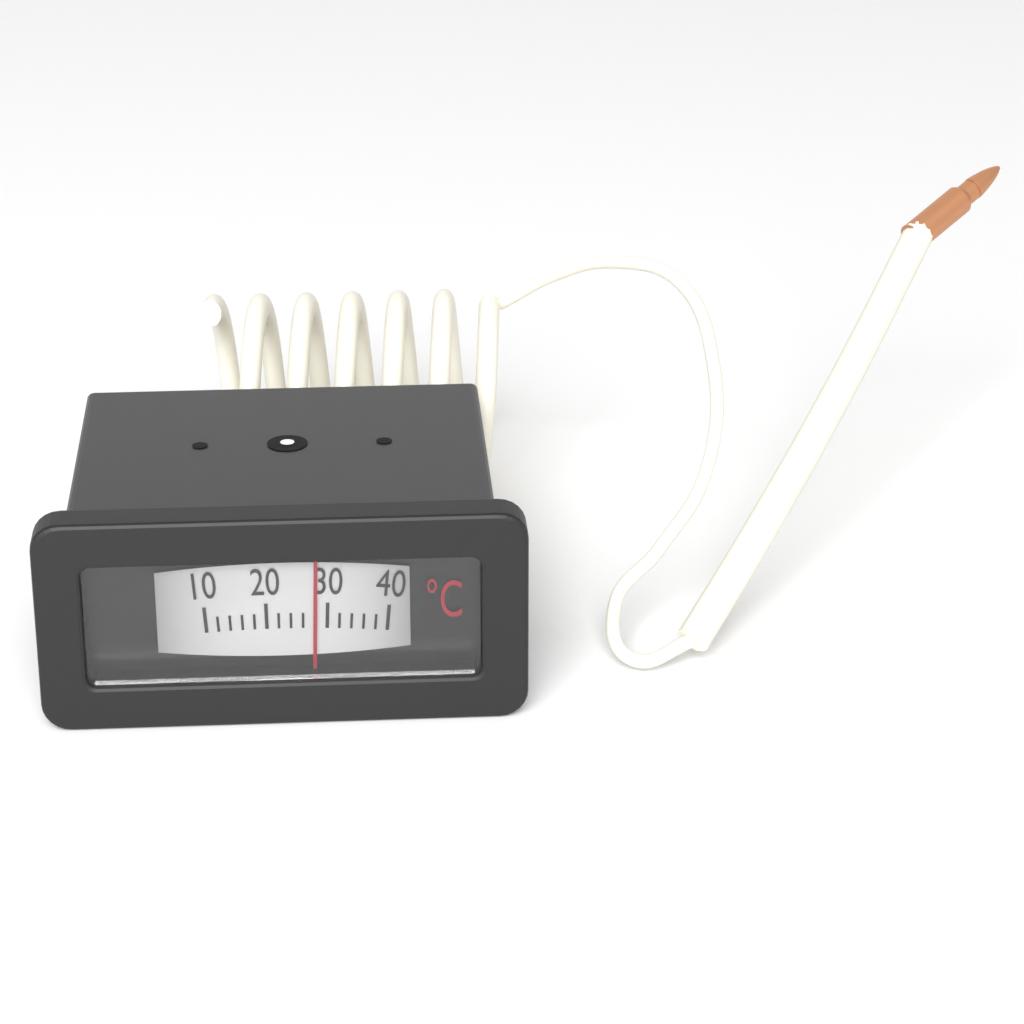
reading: 28 °C
